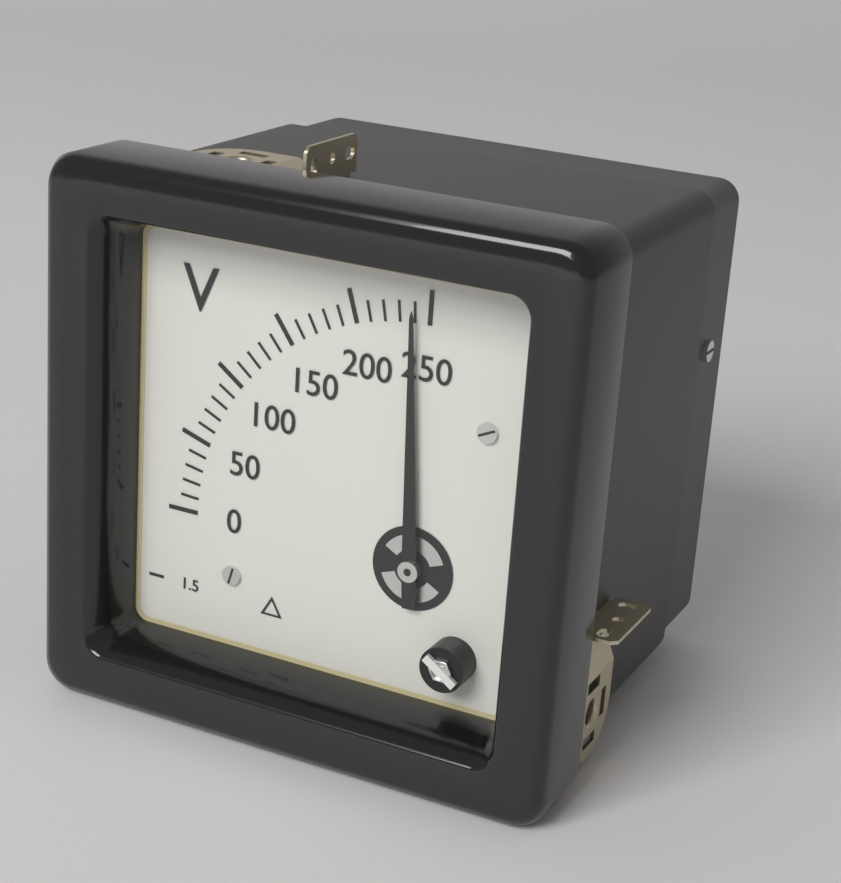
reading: 240 V
